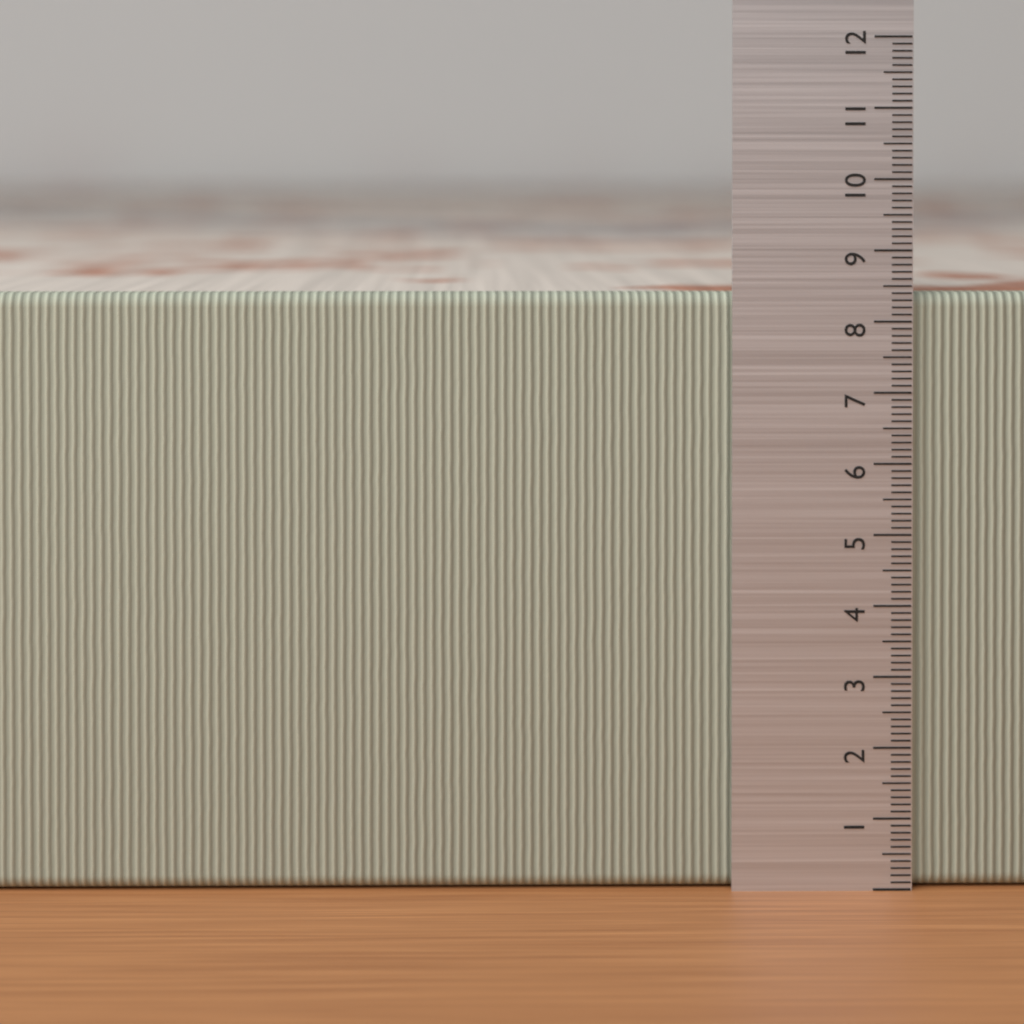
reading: 8.4 (no unit)
